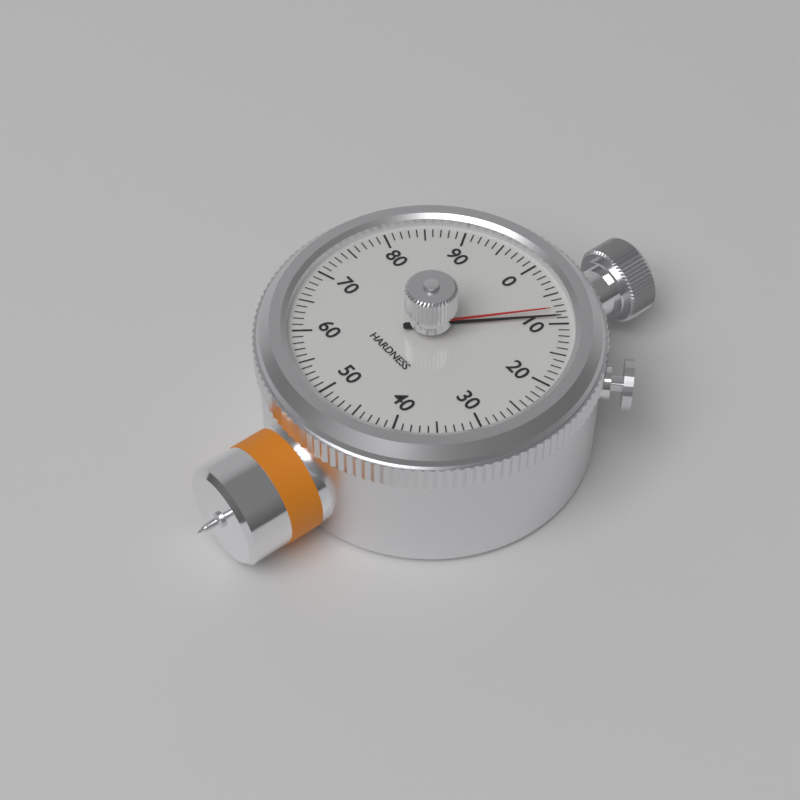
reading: 9 (no unit)
